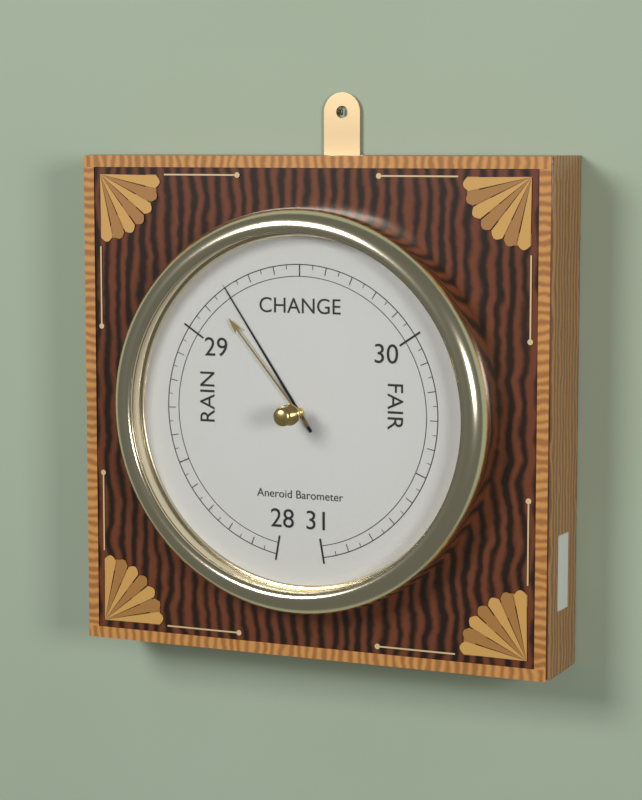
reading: 29.20 inHg
